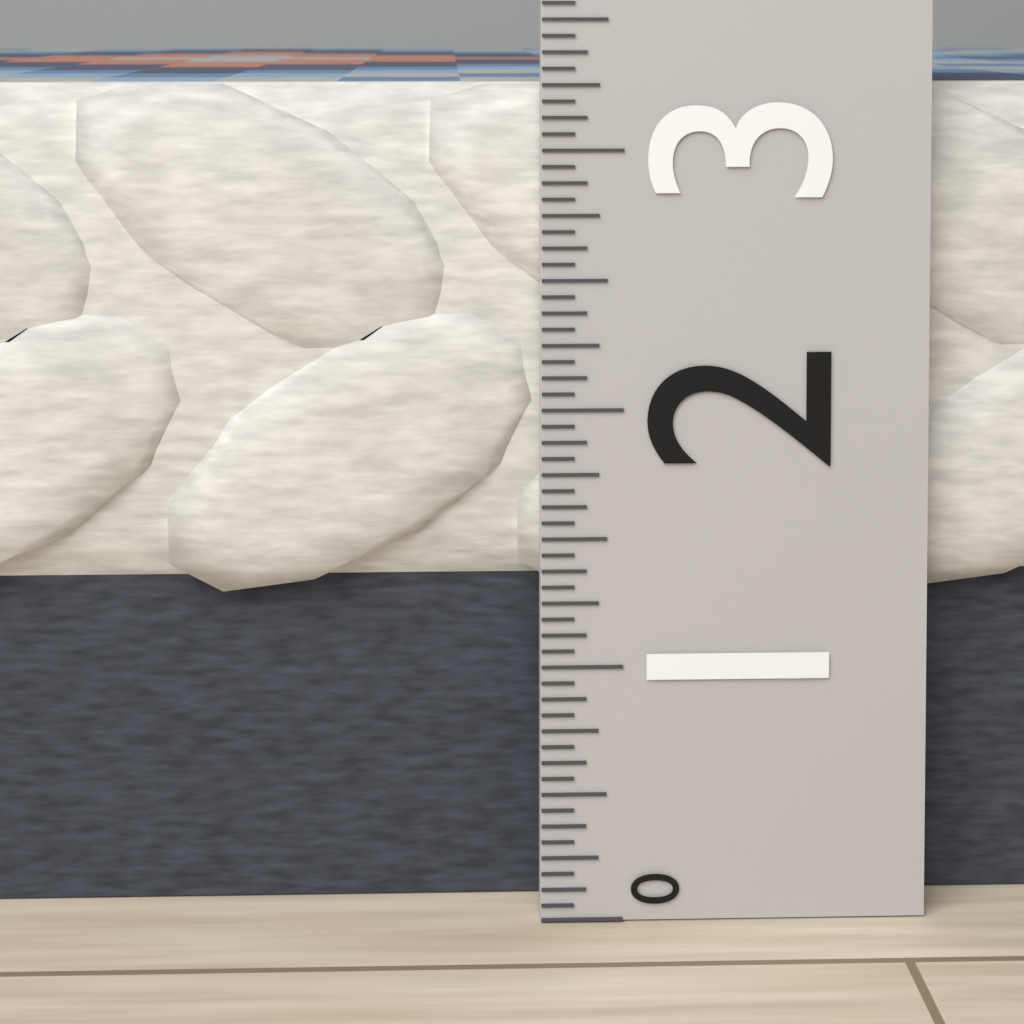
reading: 3.2500 (no unit)
